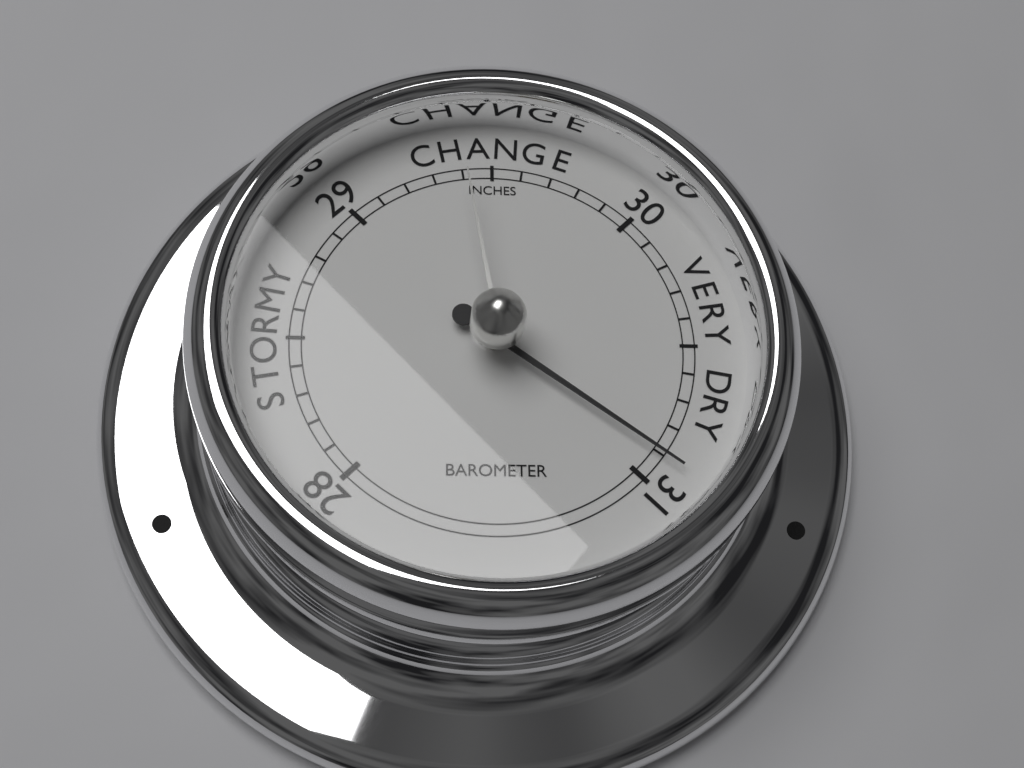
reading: 30.9 inHg
